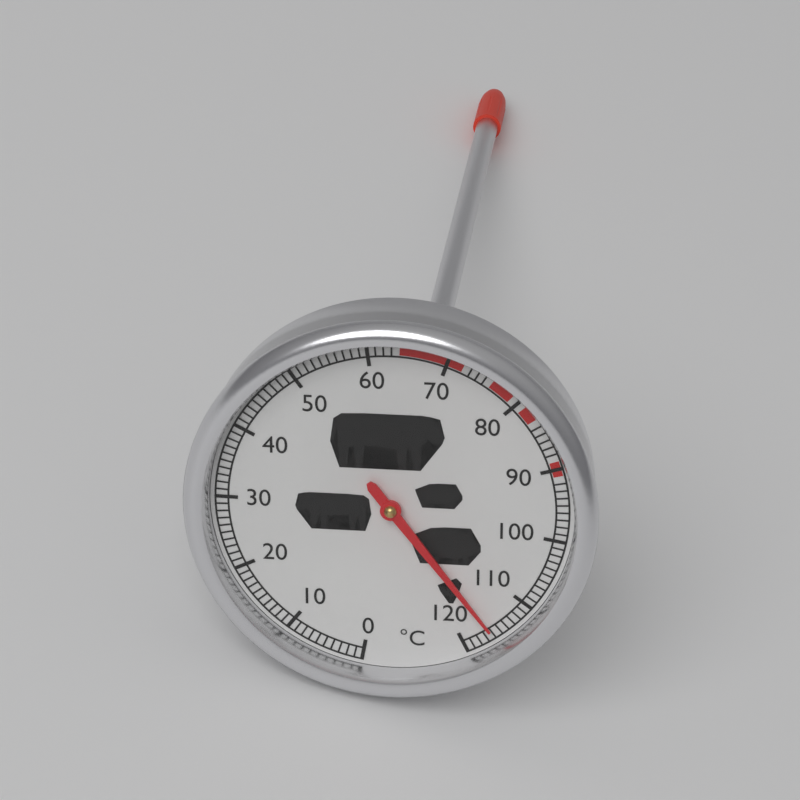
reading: 116 °C
